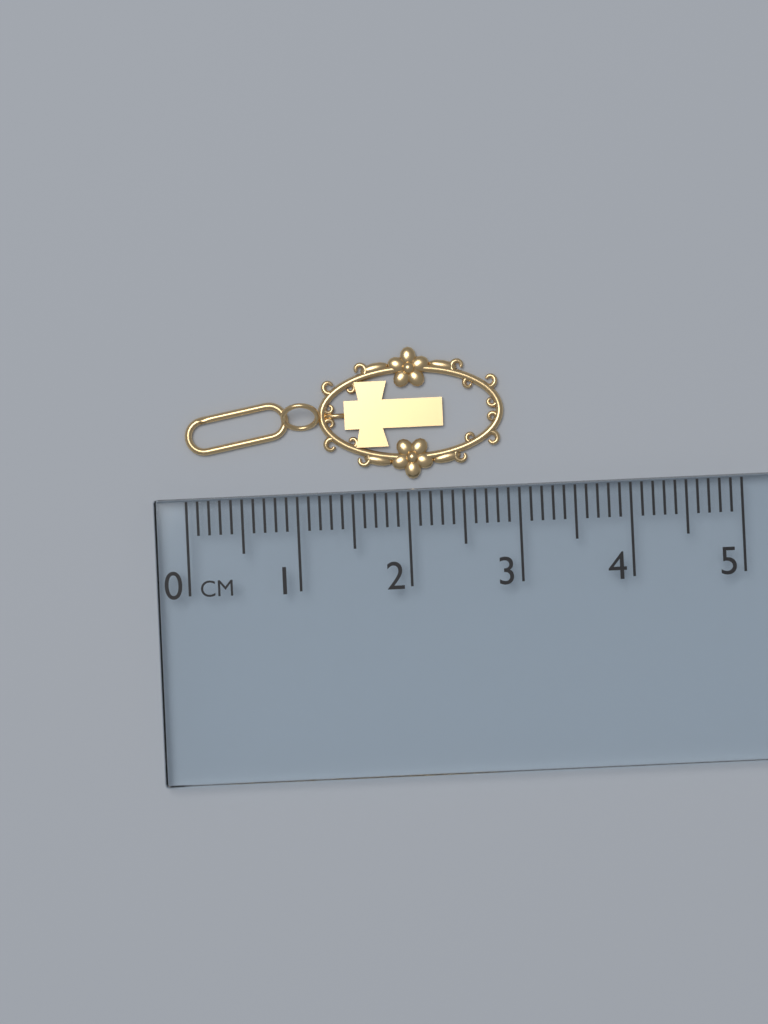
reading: 2.9 cm
